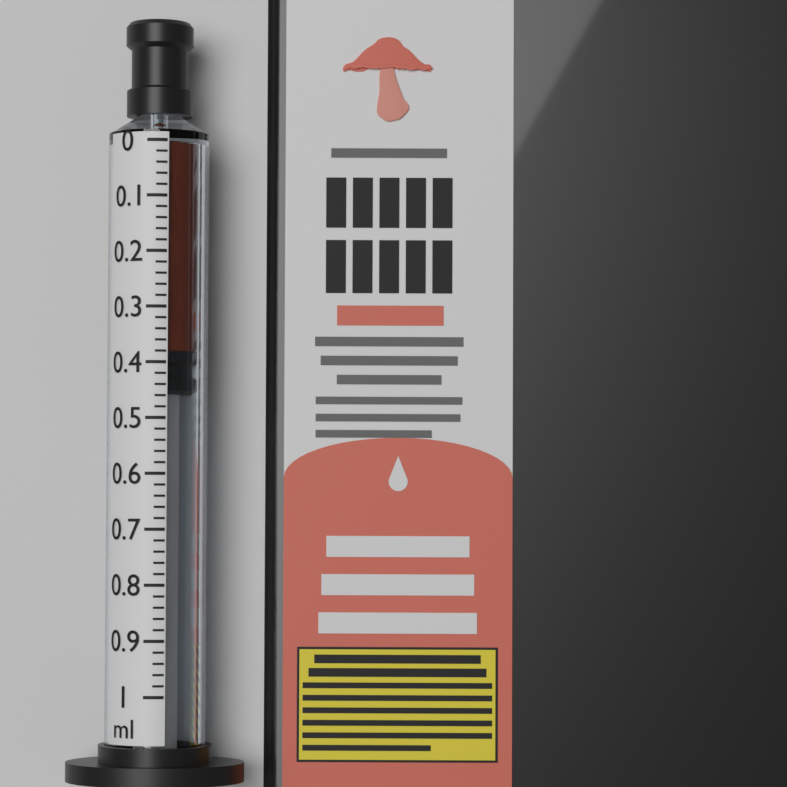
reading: 0.38 ml
